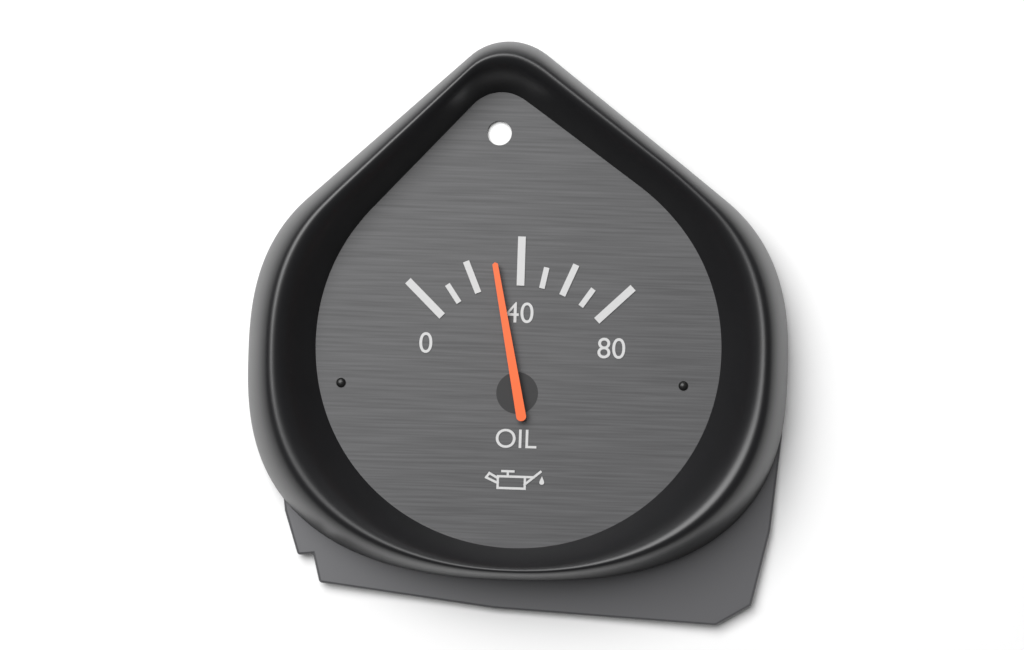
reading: 30 (no unit)
